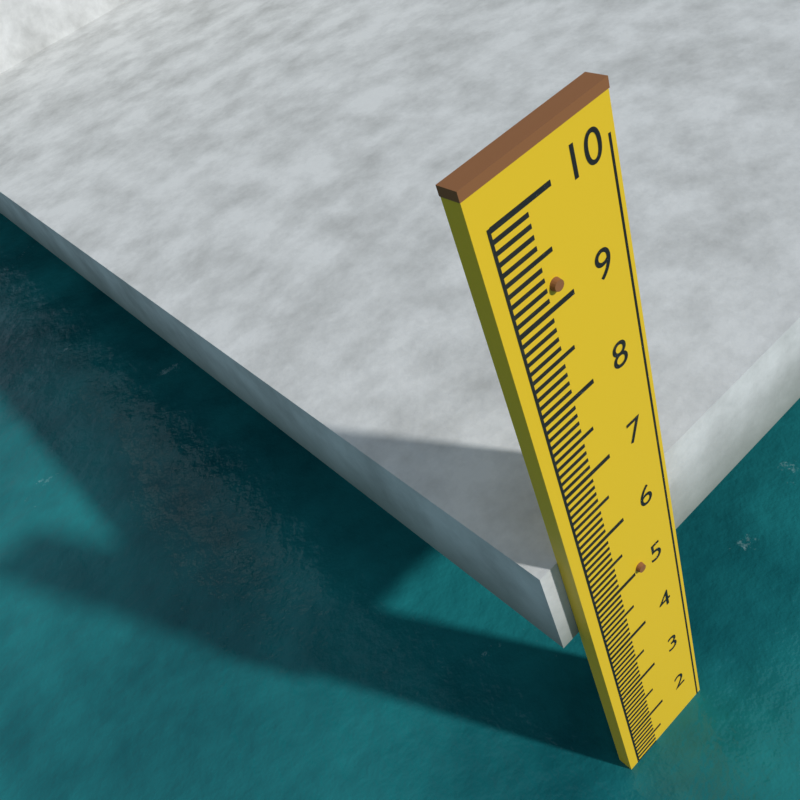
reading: 1.2 (no unit)
